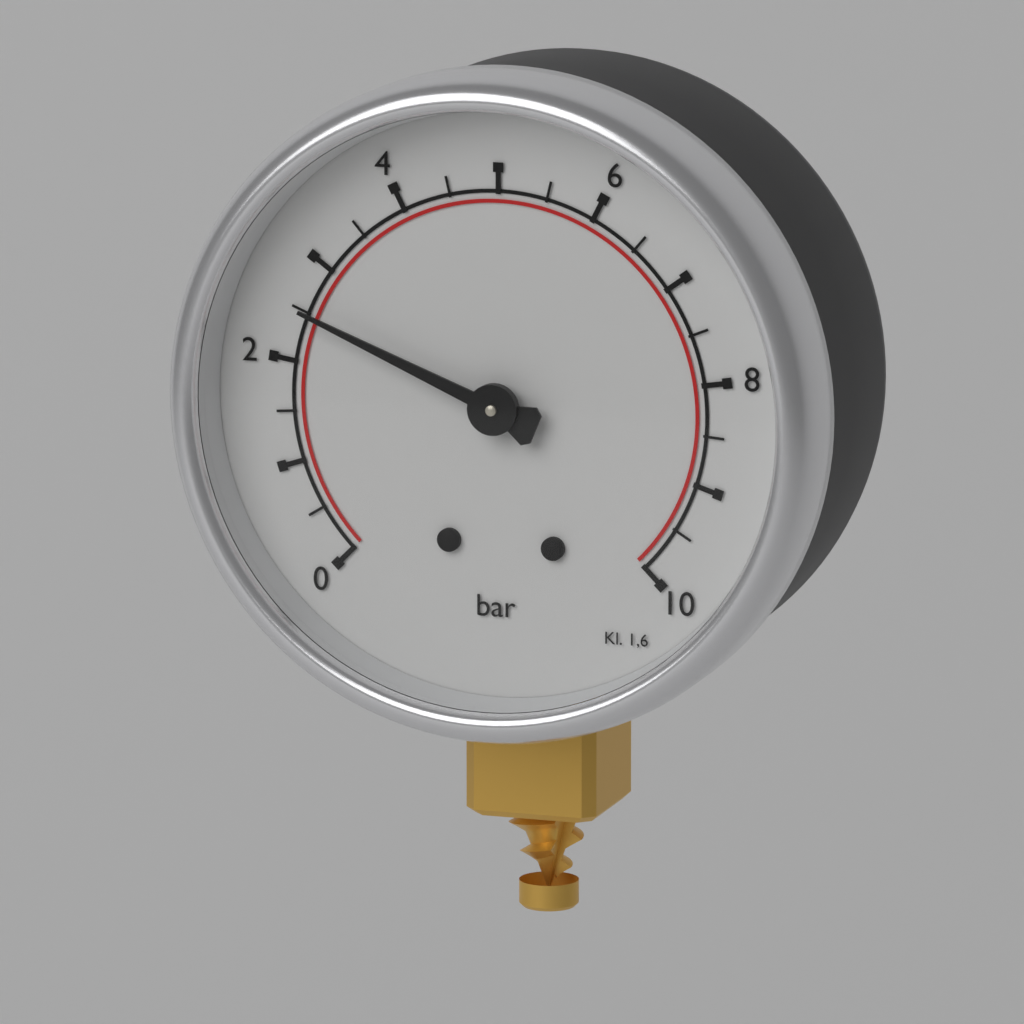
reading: 2.5 bar
